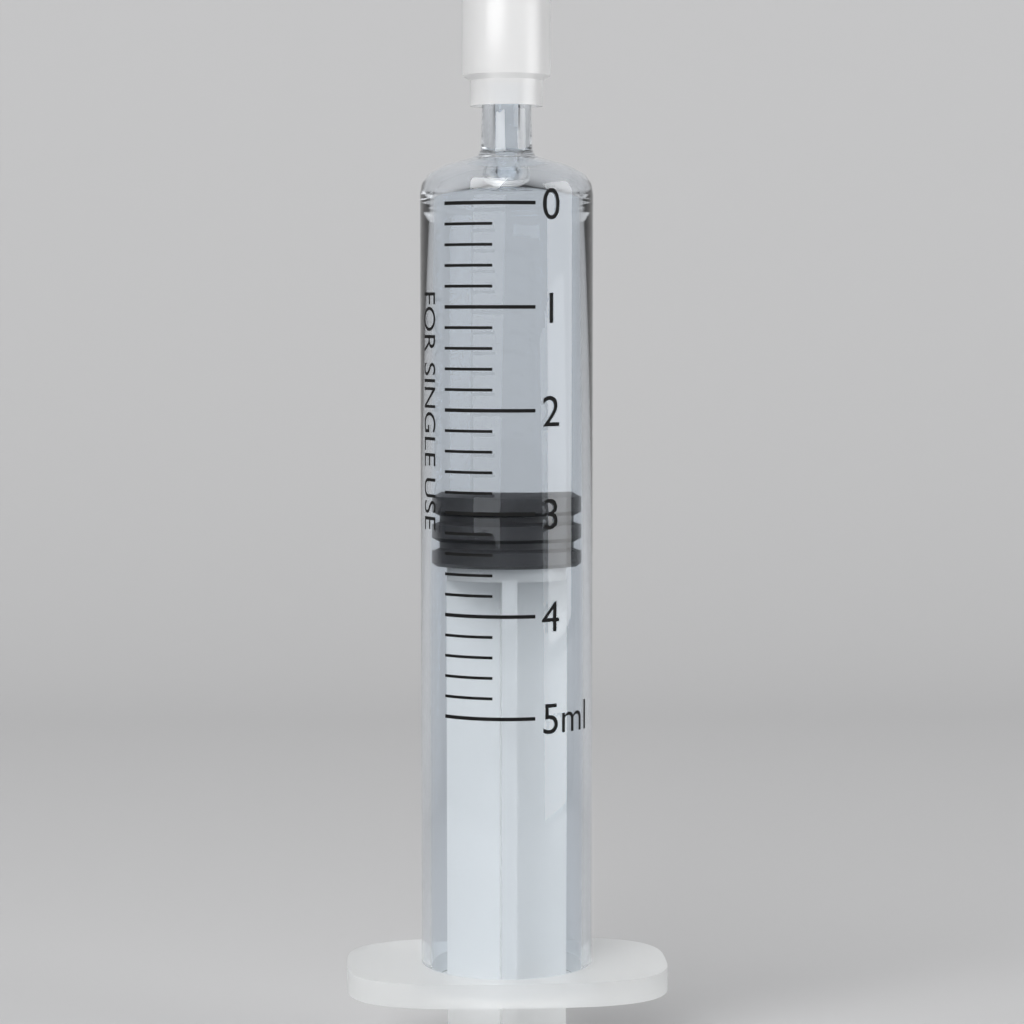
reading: 2.8 ml
